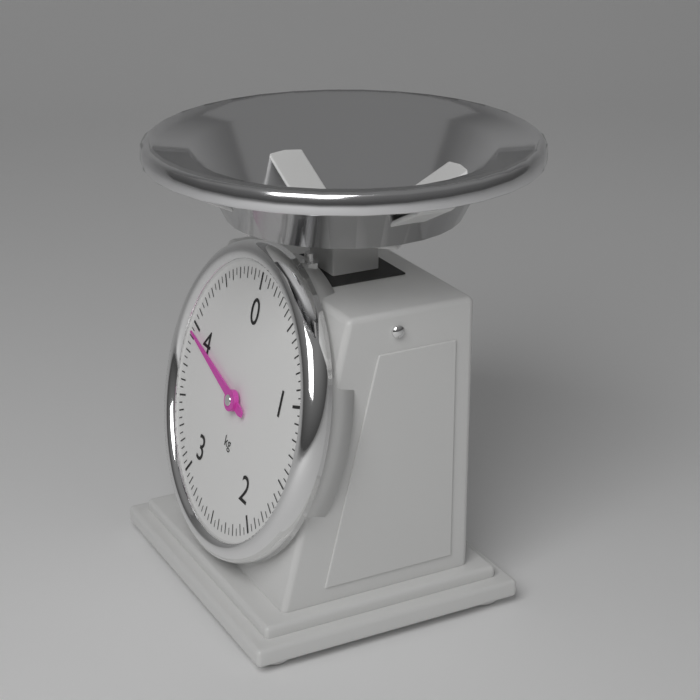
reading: 3.95 kg
